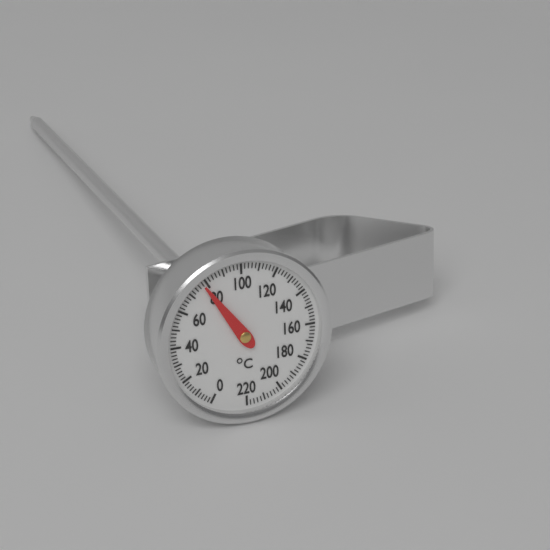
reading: 78 °C
